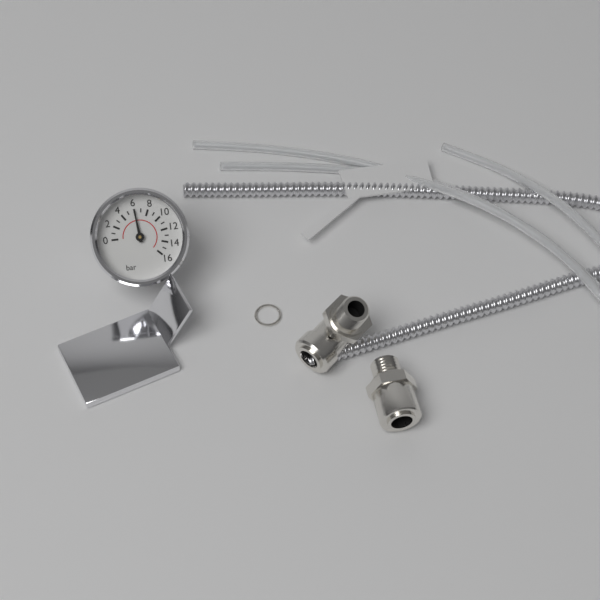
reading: 6 bar
